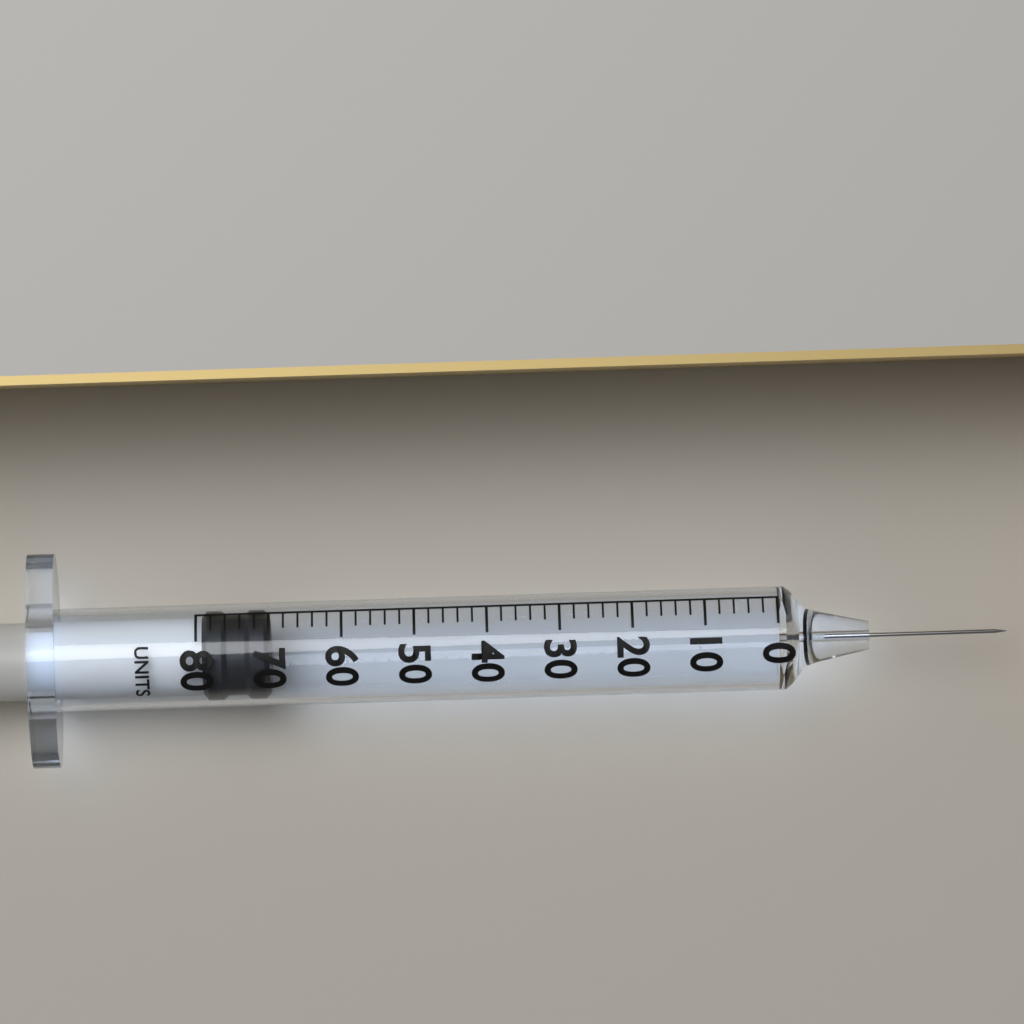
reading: 70 units
